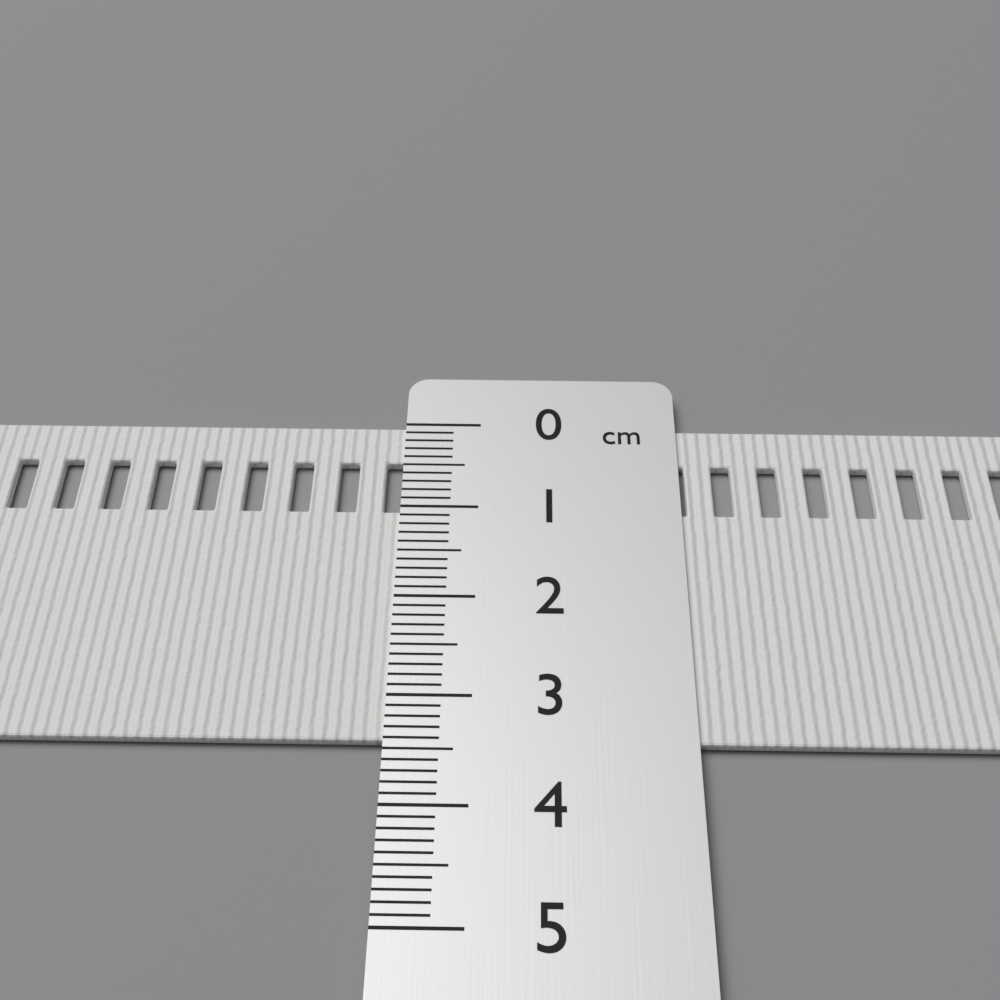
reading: 3.4 cm
